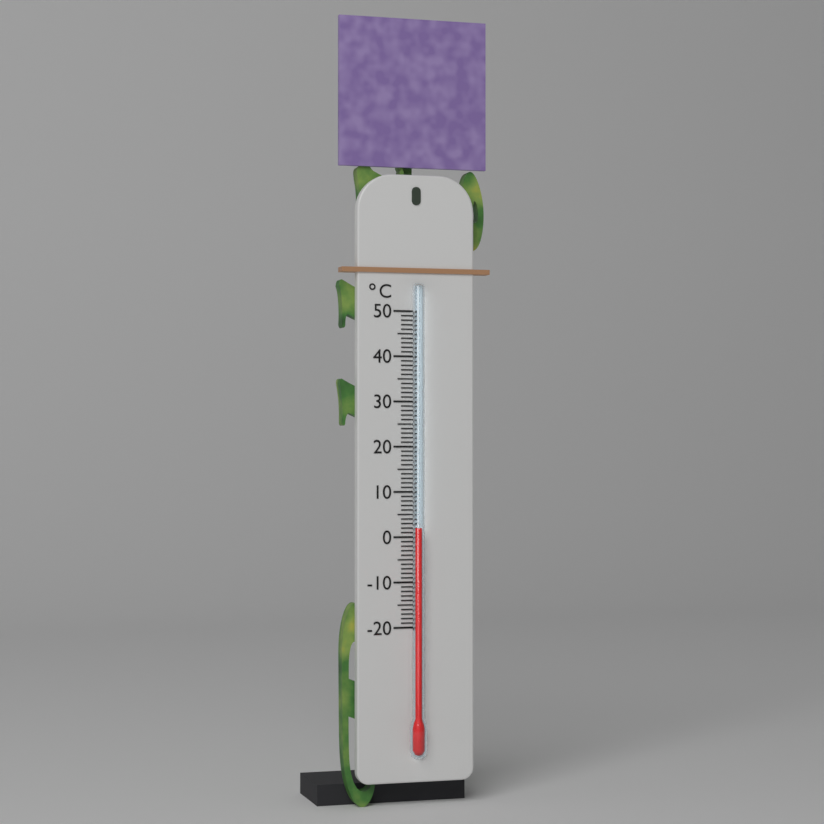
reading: 2 °C
